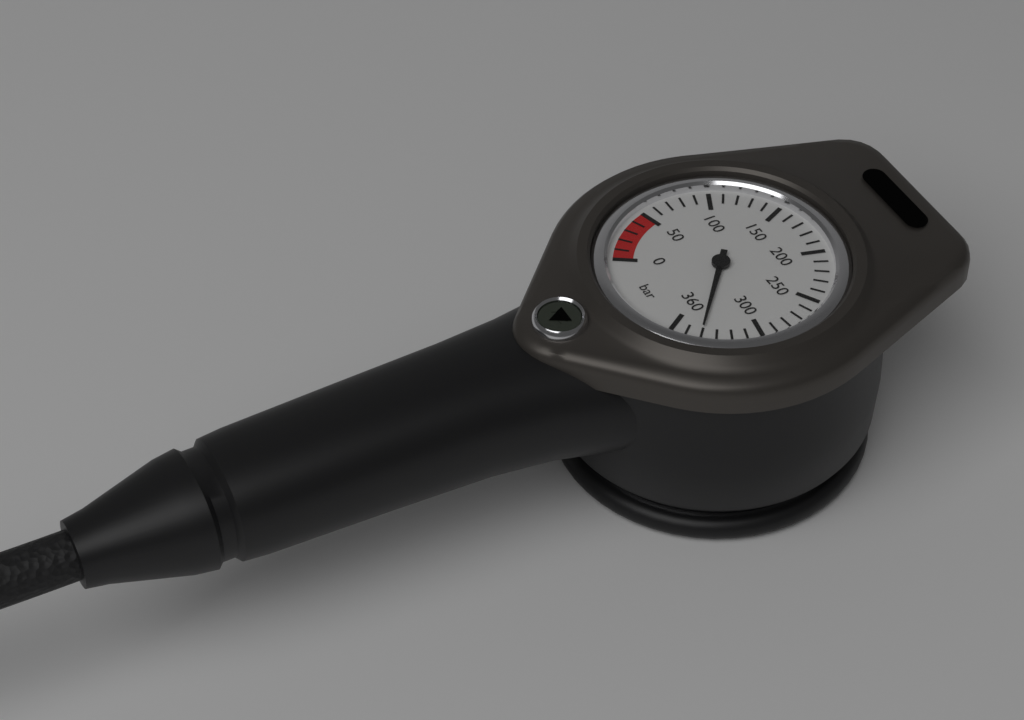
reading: 340 bar
